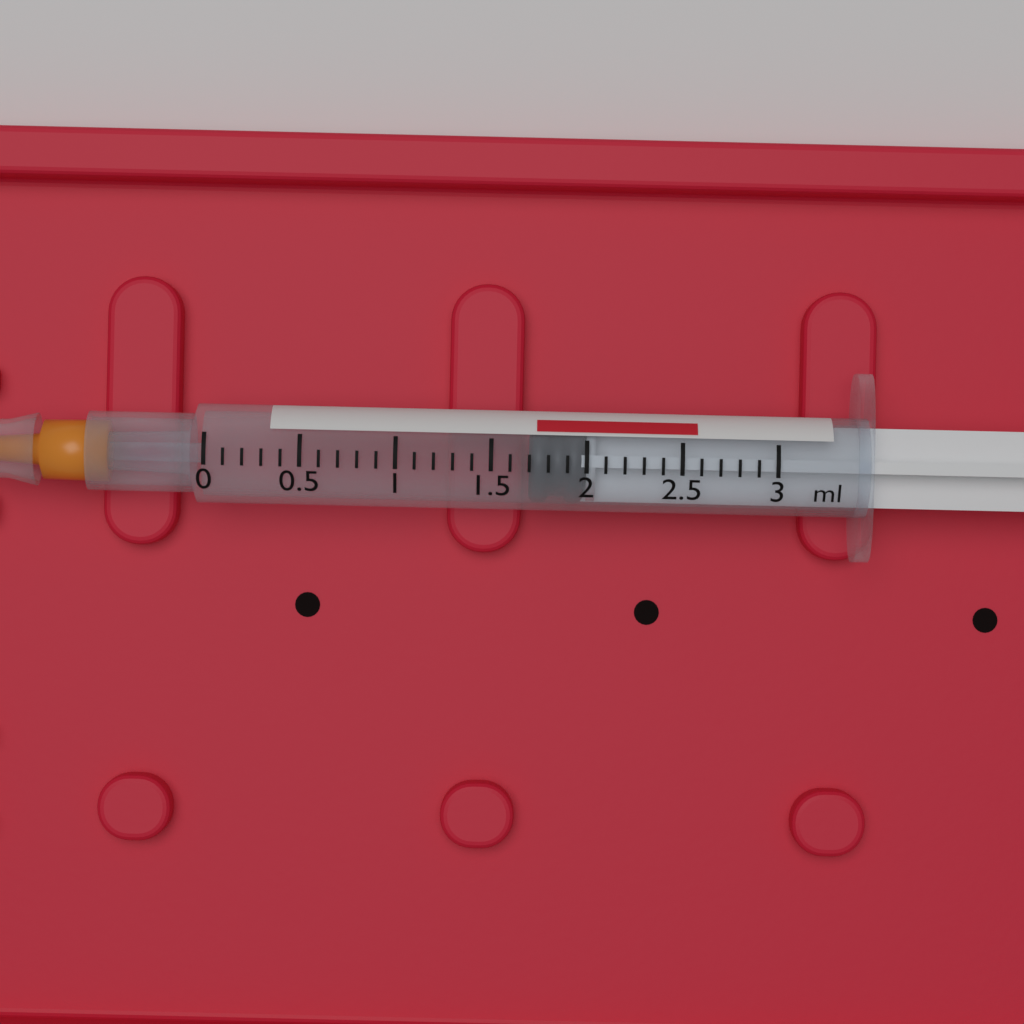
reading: 1.7 ml
